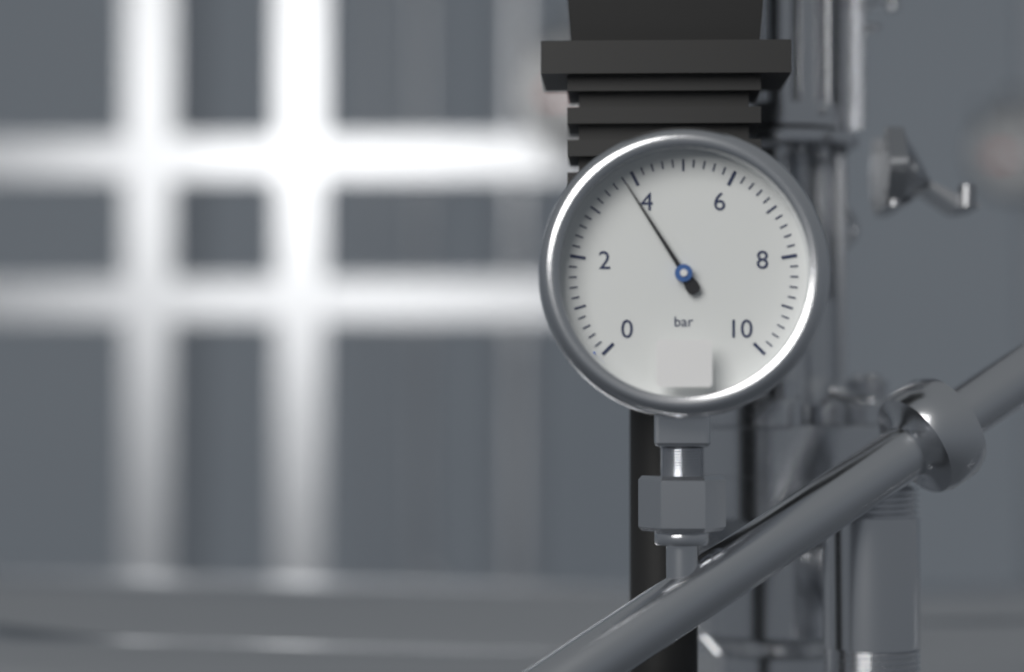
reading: 3.8 bar
